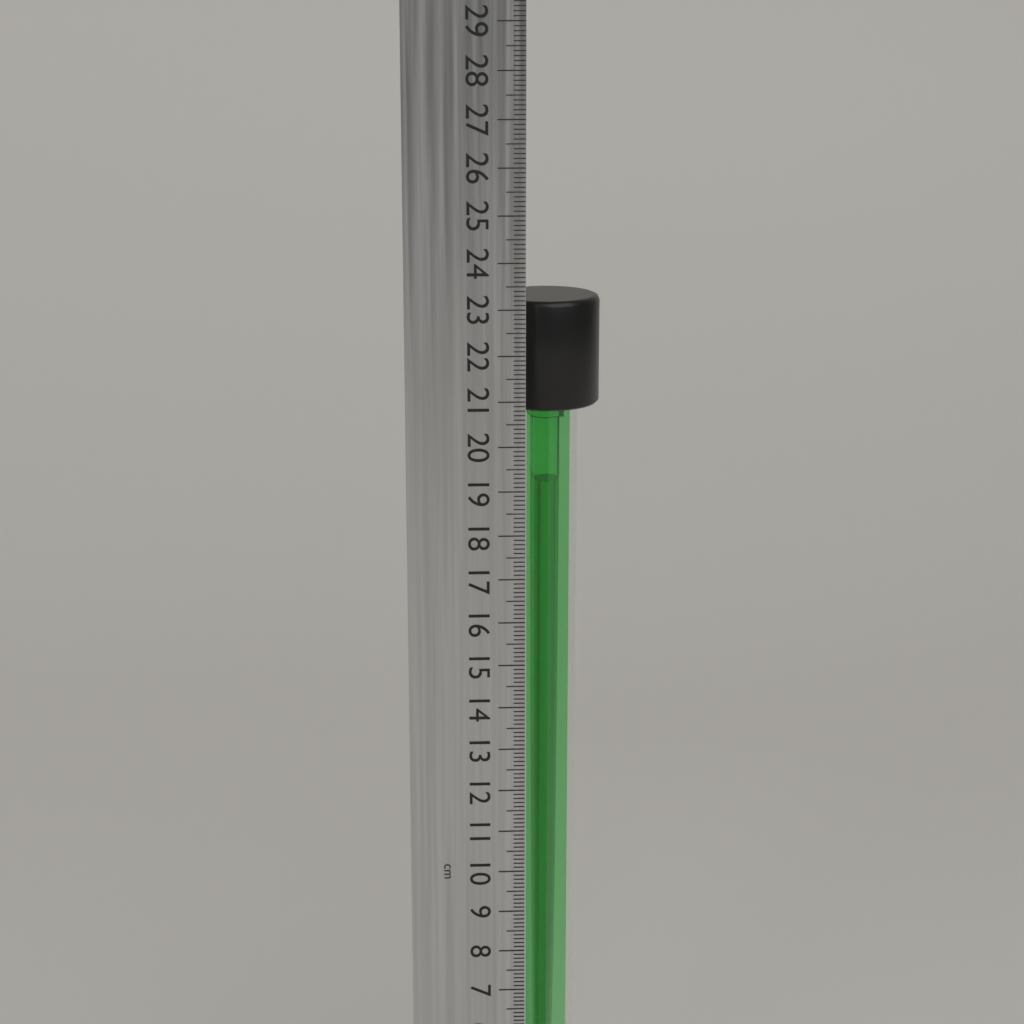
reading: 23.1 cm
